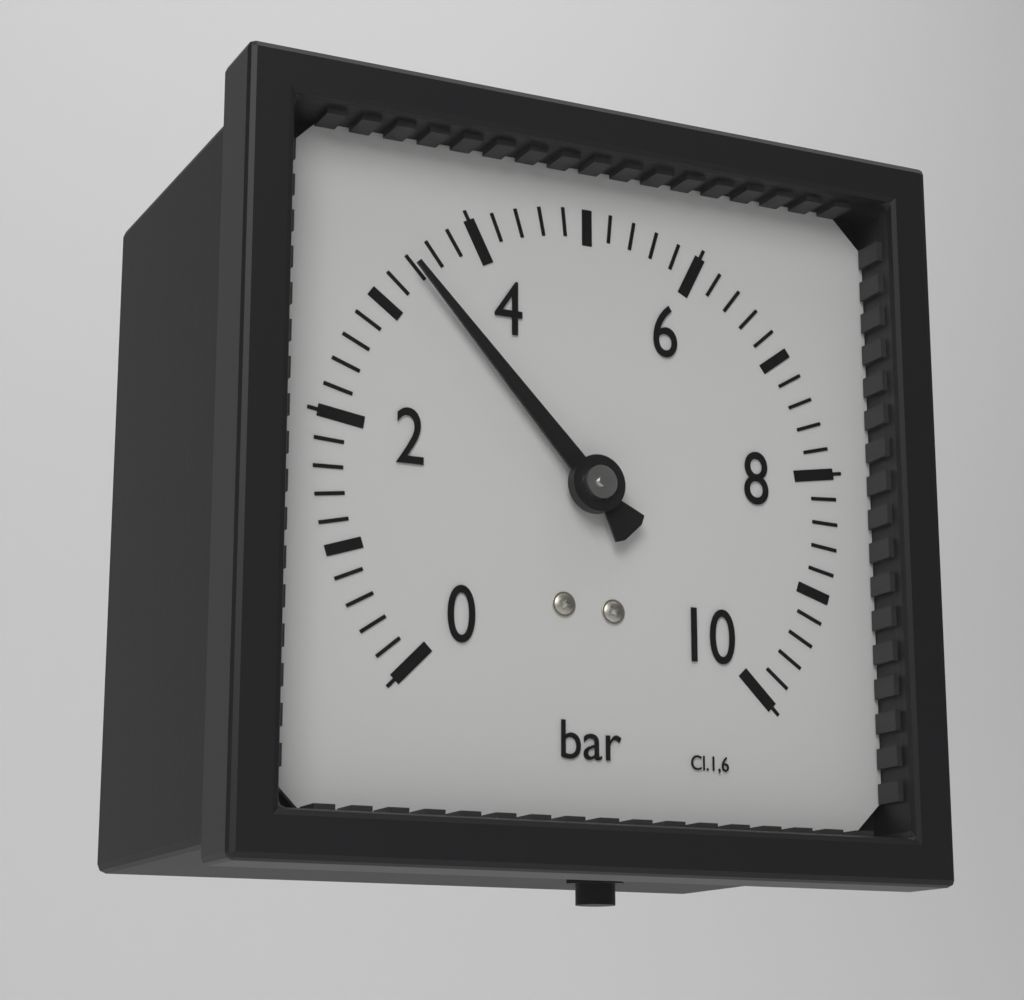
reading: 3.4 bar
